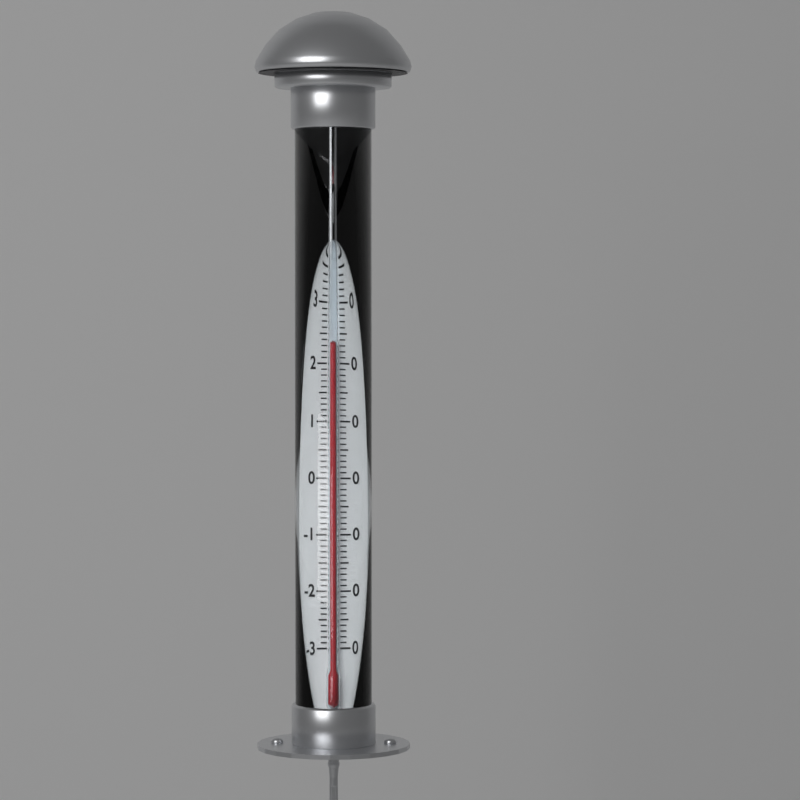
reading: 24 °C
